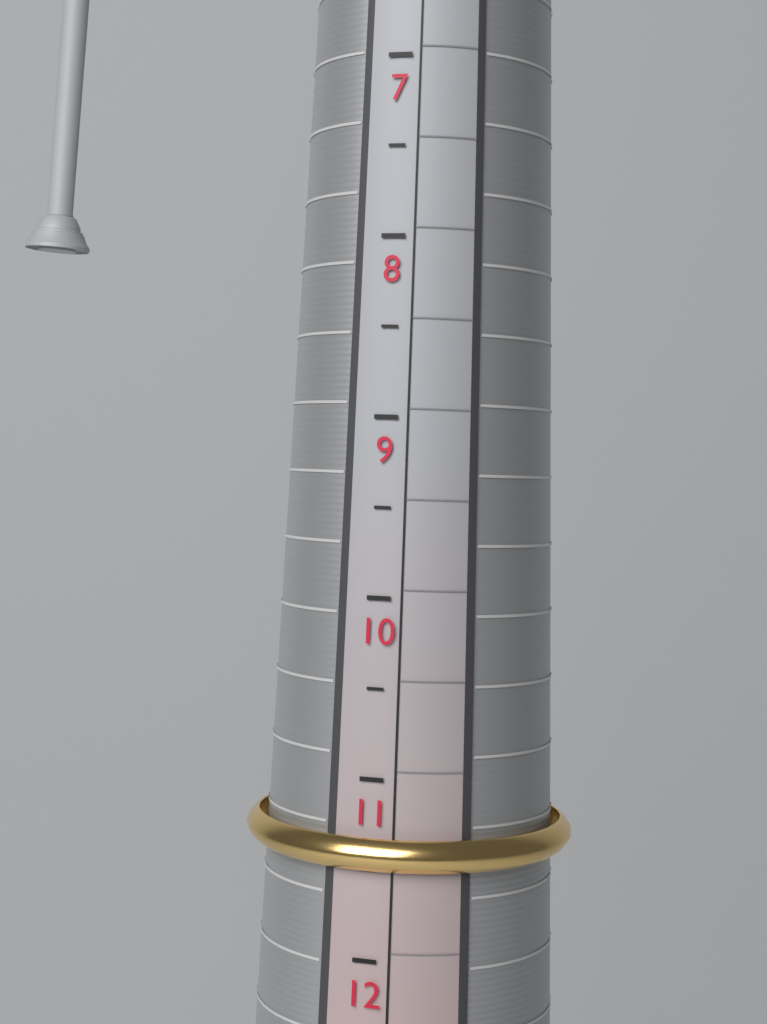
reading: 11.5 (no unit)
